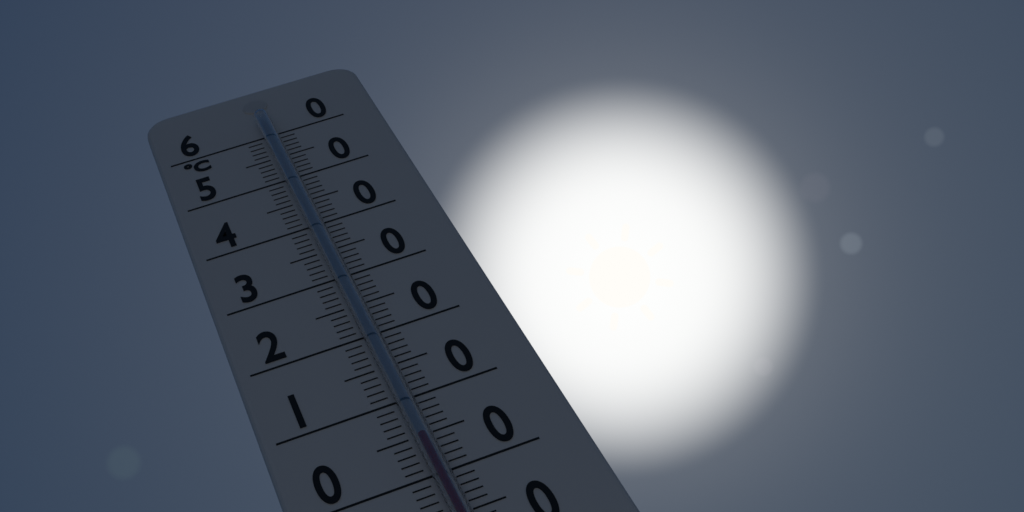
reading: 4 °C
